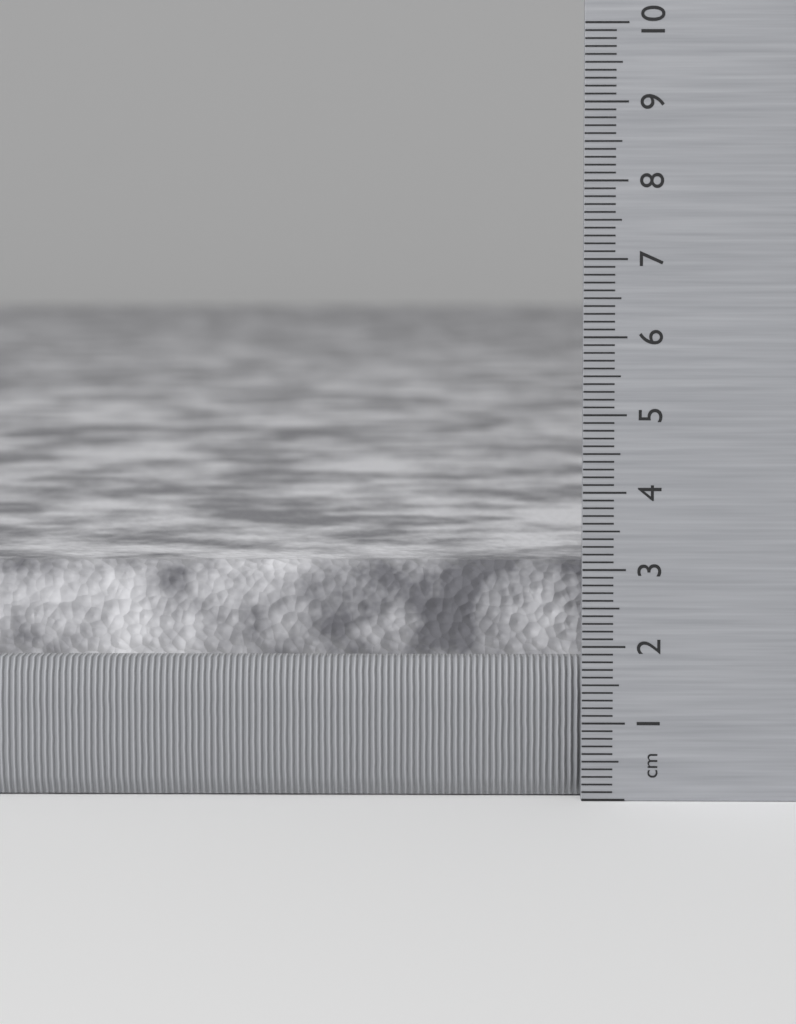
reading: 3.0 cm
